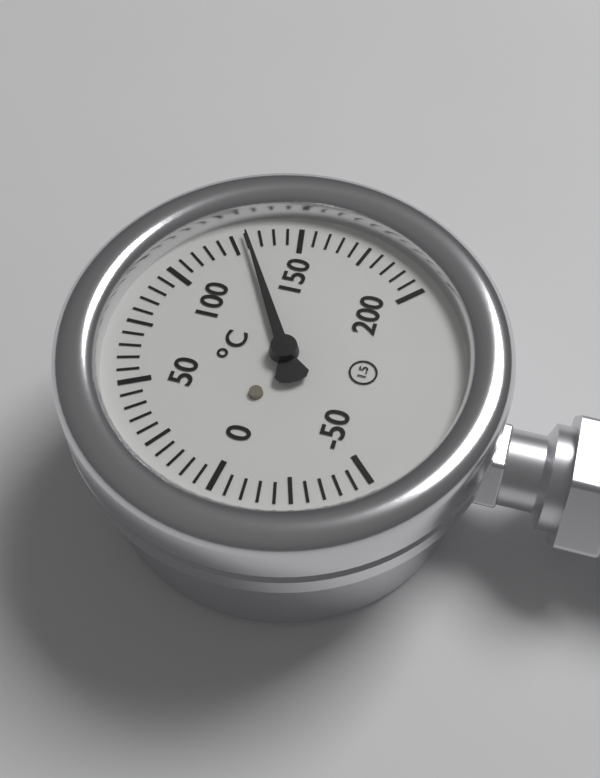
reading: 130 °C
